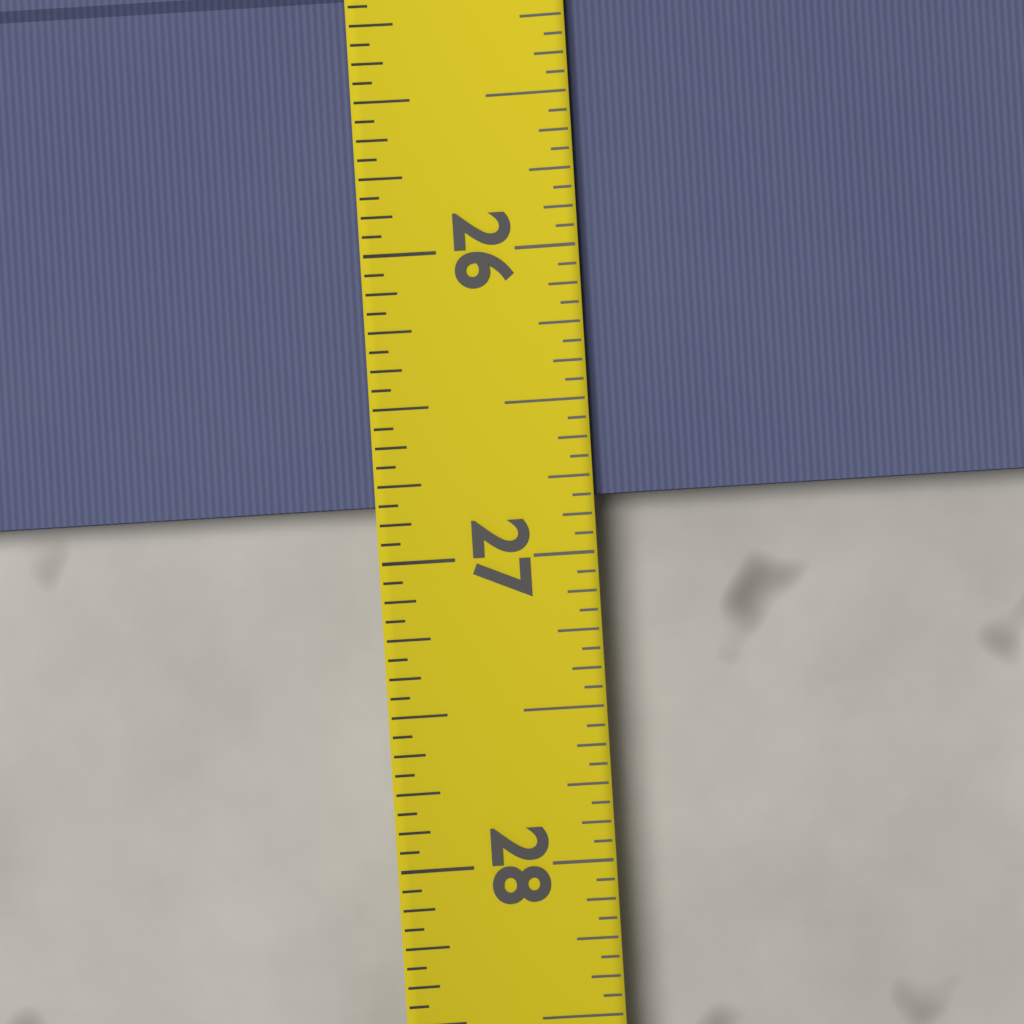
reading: 26.8125 (no unit)
